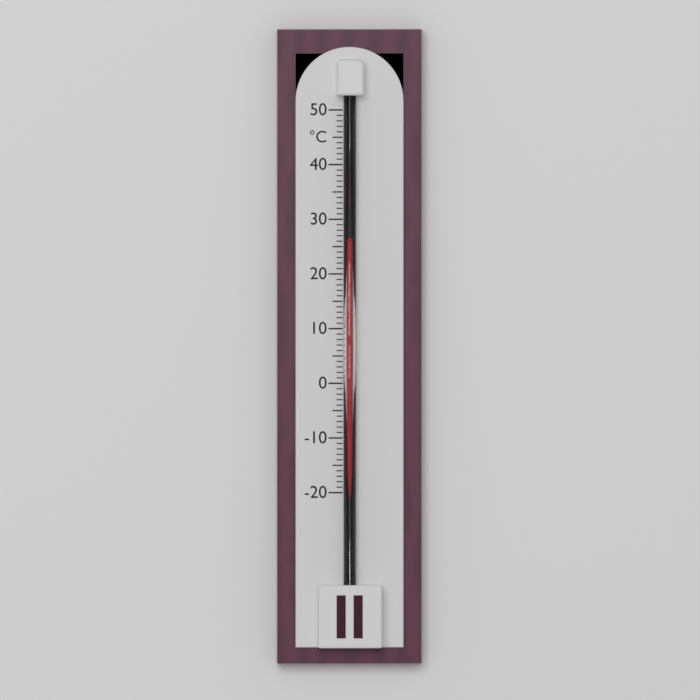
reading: 26 °C
